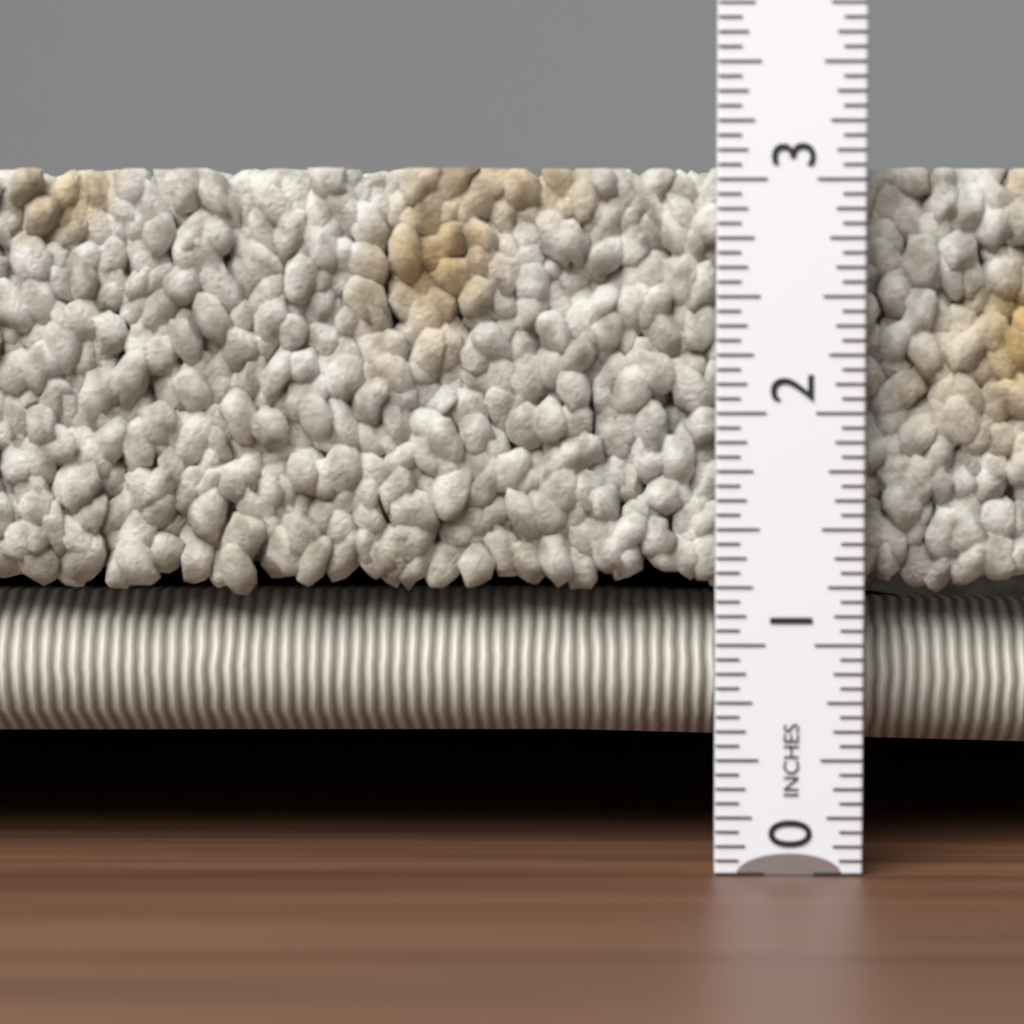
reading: 3.0625 in
